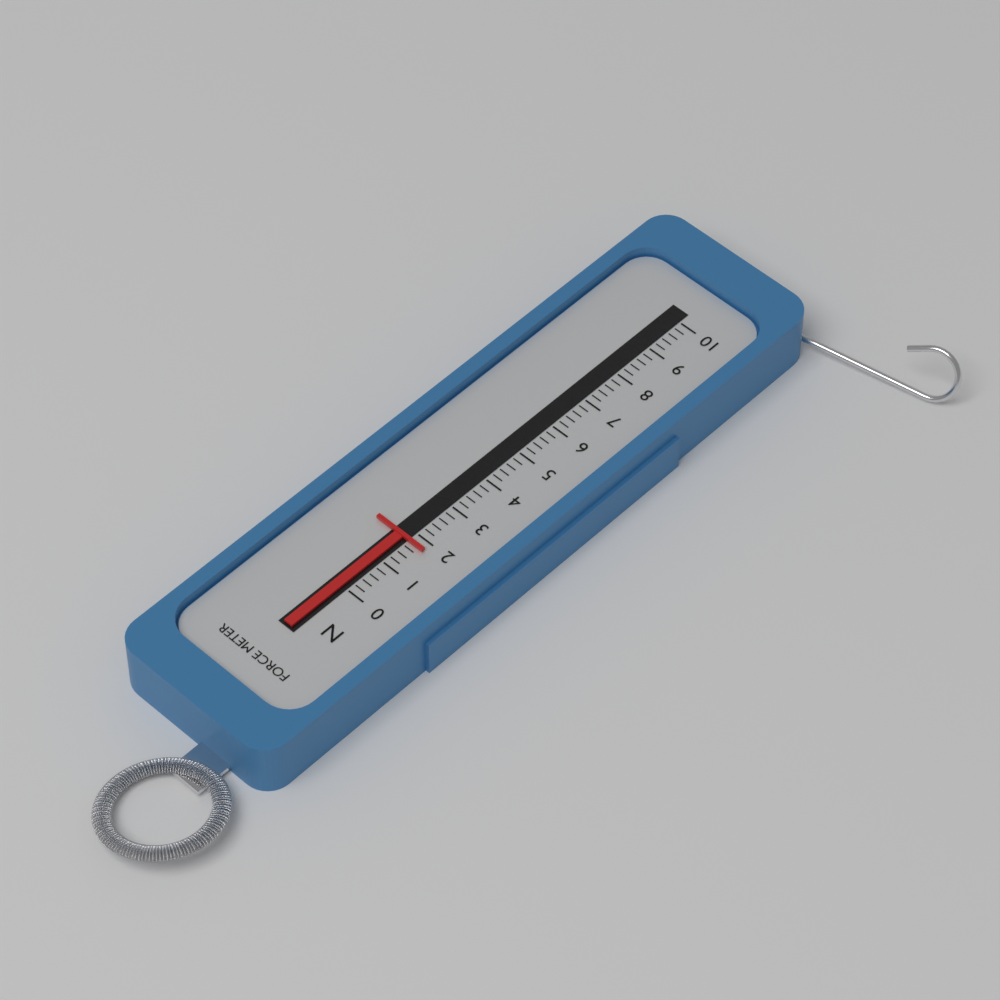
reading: 1.8 N
